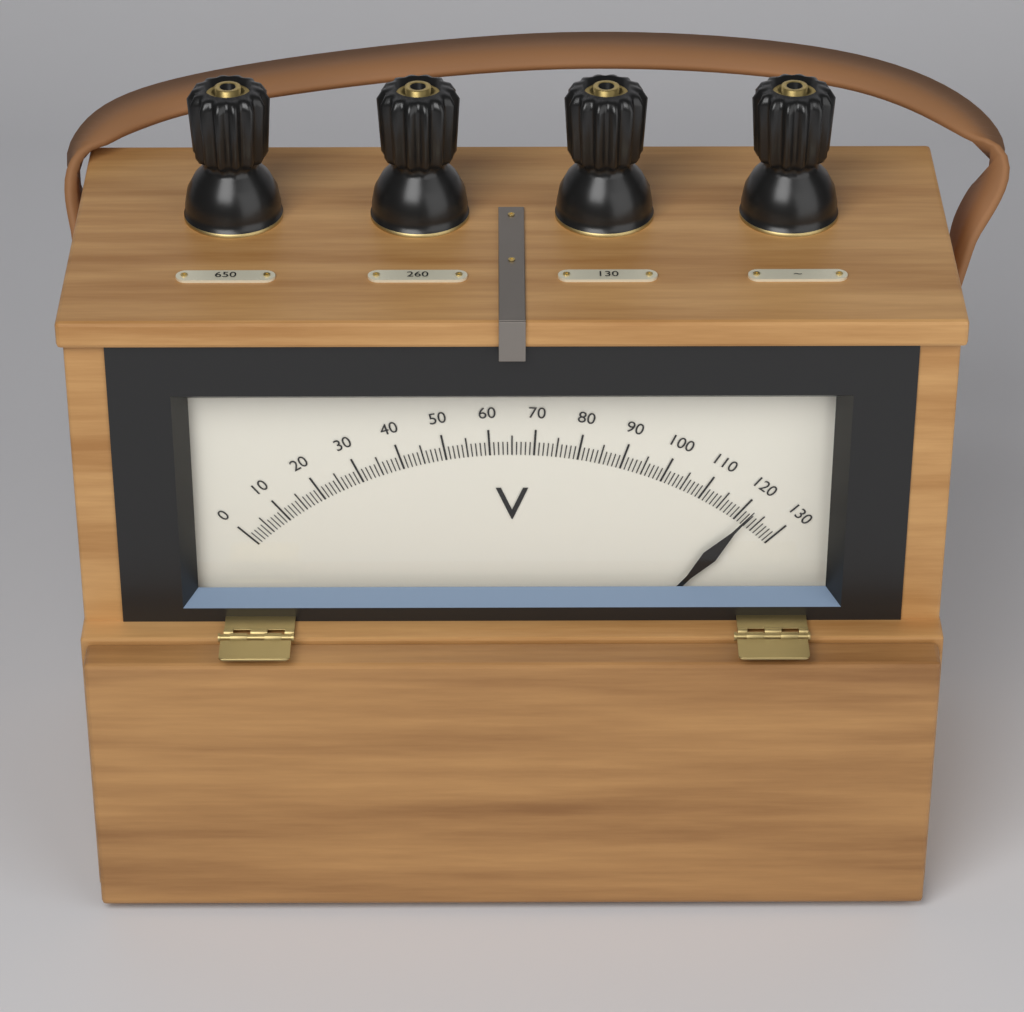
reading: 122 V
